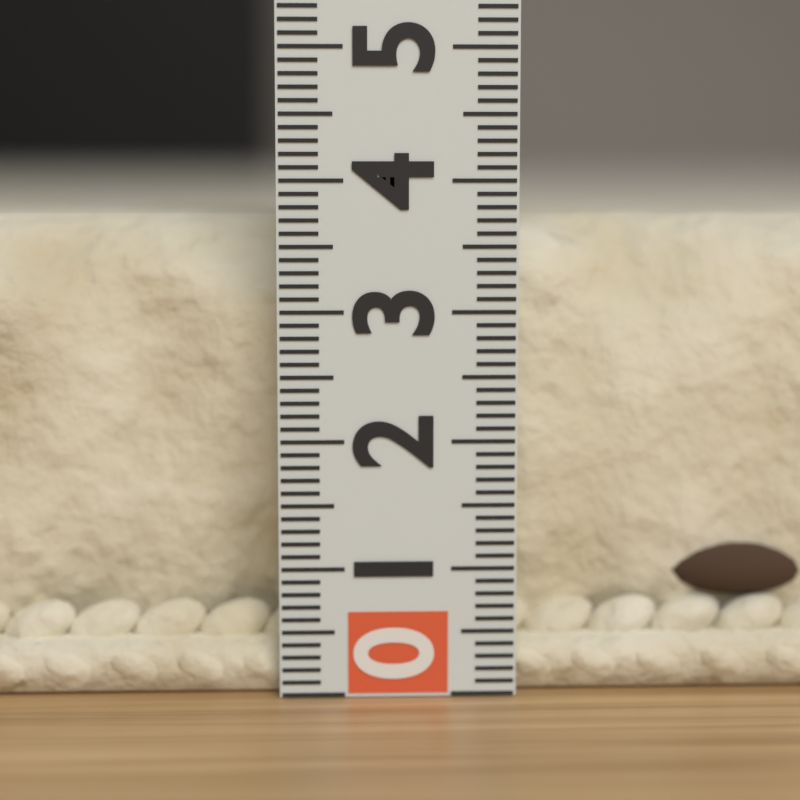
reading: 3.8 (no unit)
